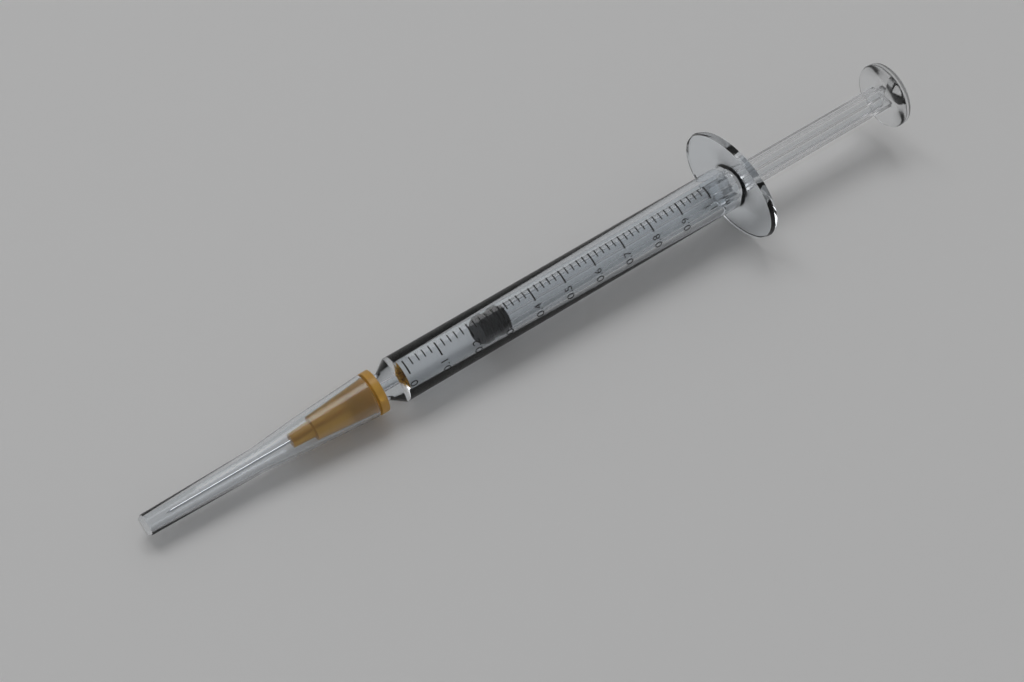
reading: 0.24 ml
